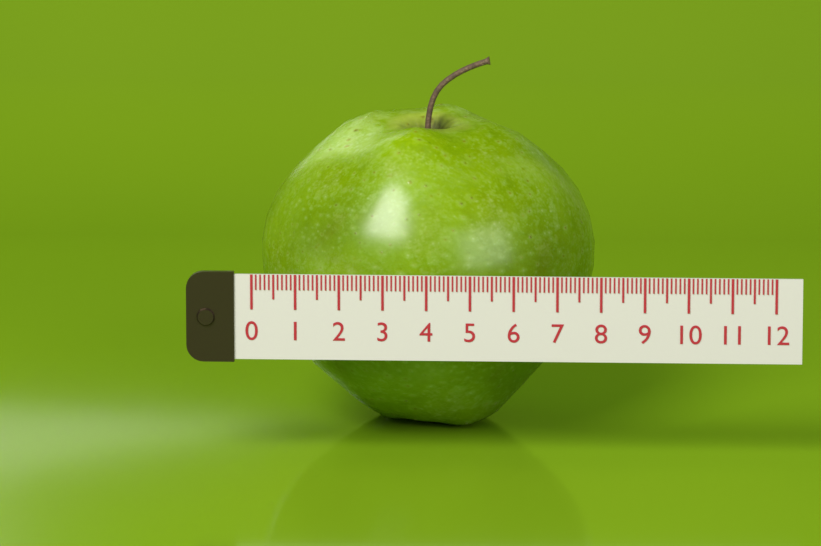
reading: 7.8 (no unit)
